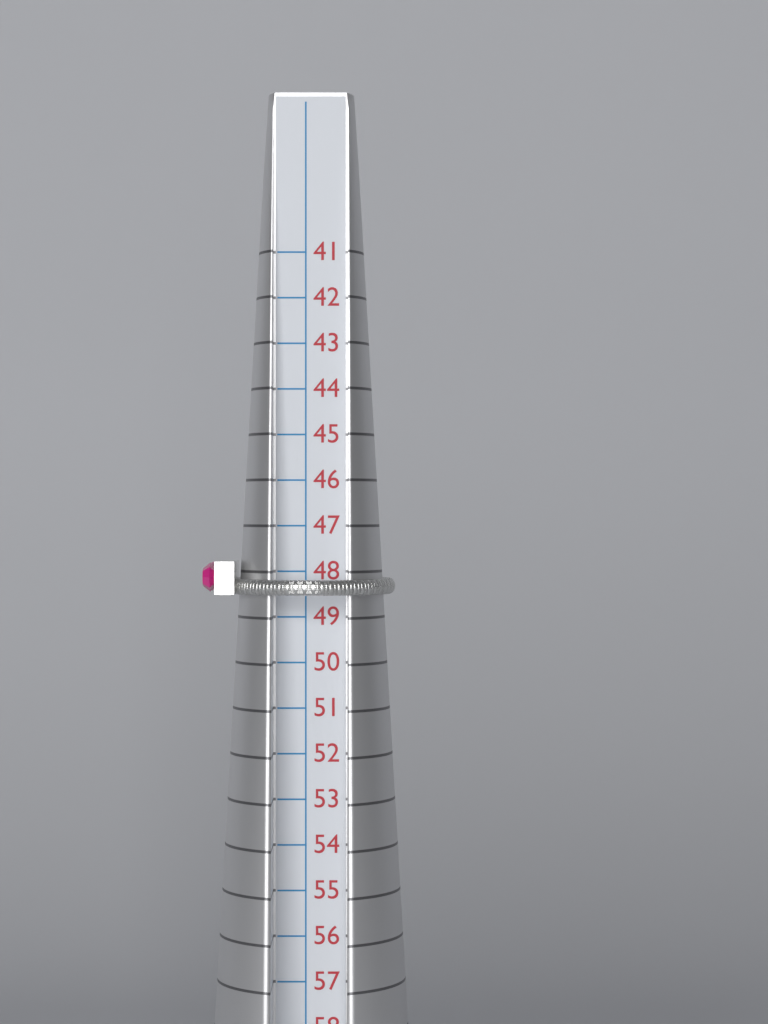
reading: 48.5 (no unit)
